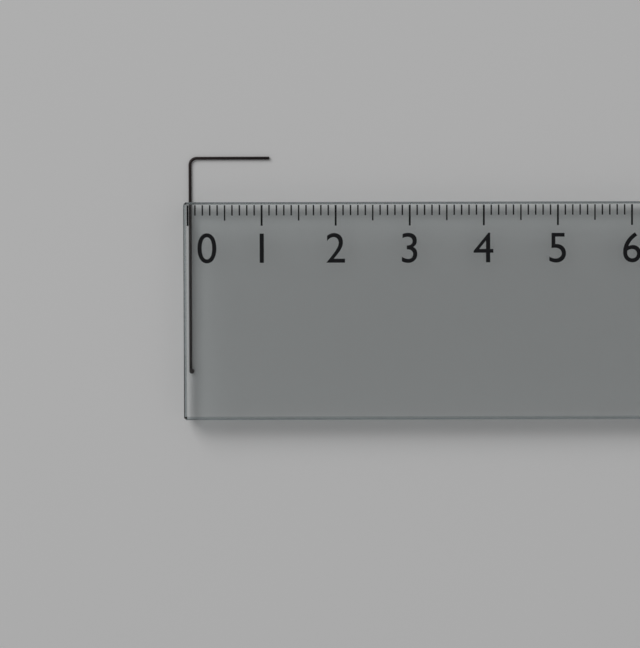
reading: 1.1 (no unit)
